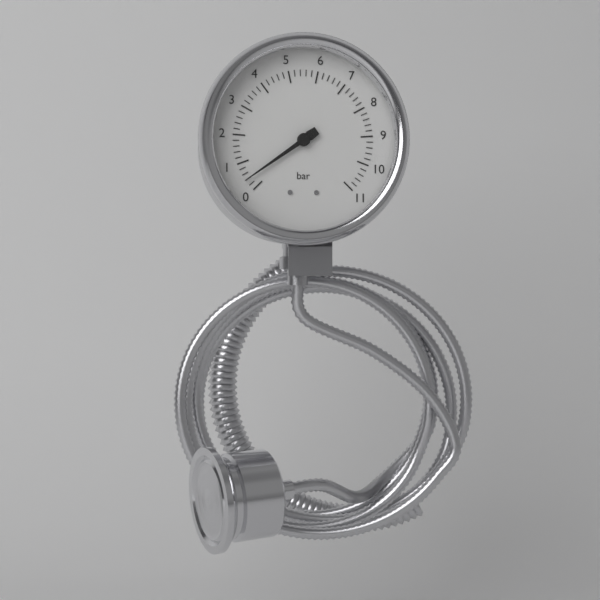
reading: 0.4 bar
